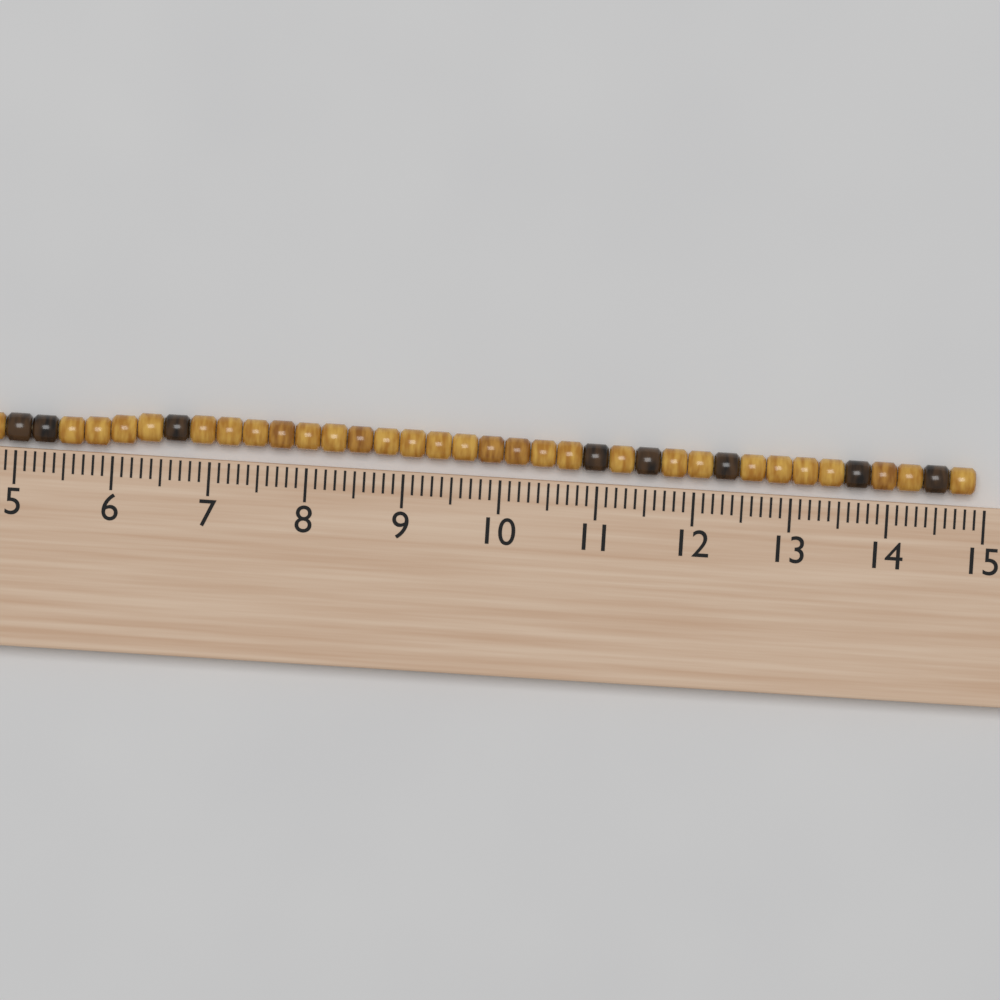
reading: 14.9 cm
